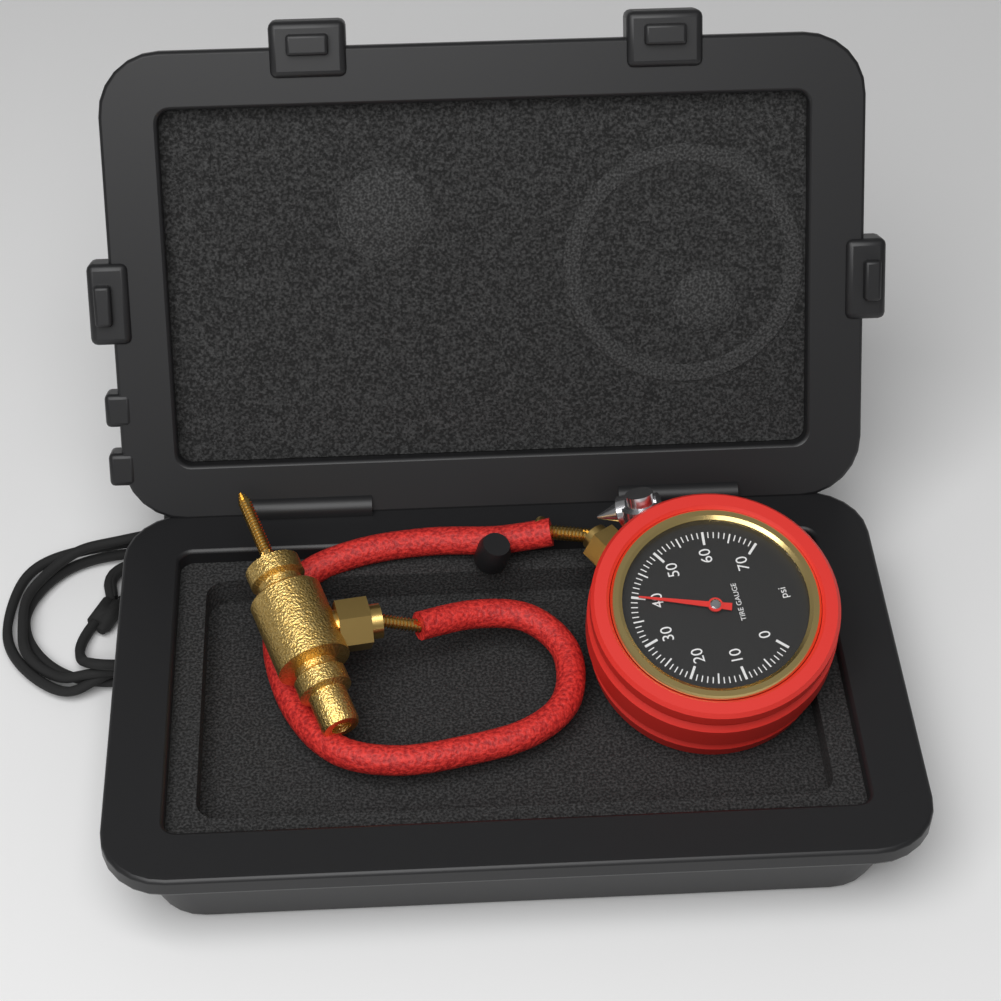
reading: 40 psi
